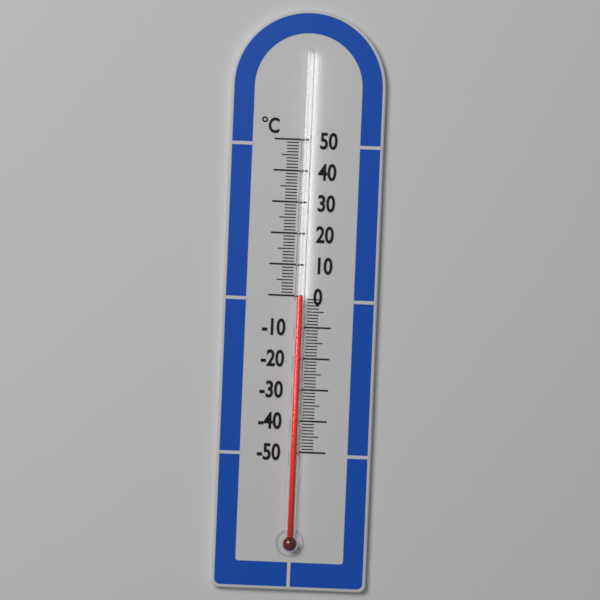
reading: 0 °C
